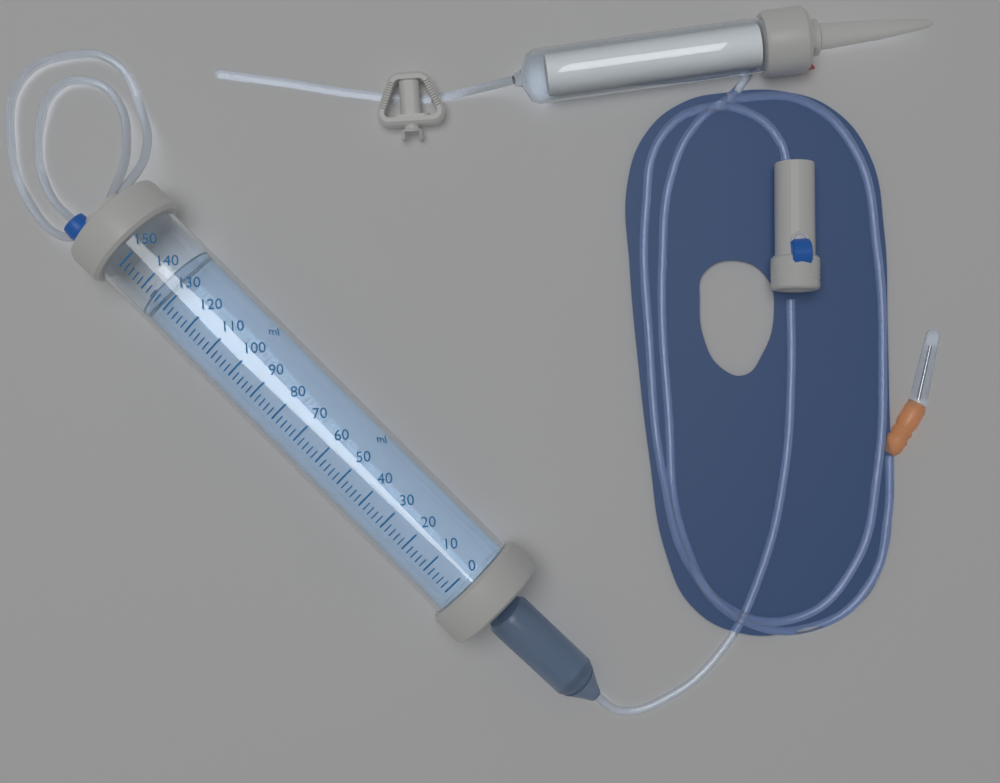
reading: 136 ml
